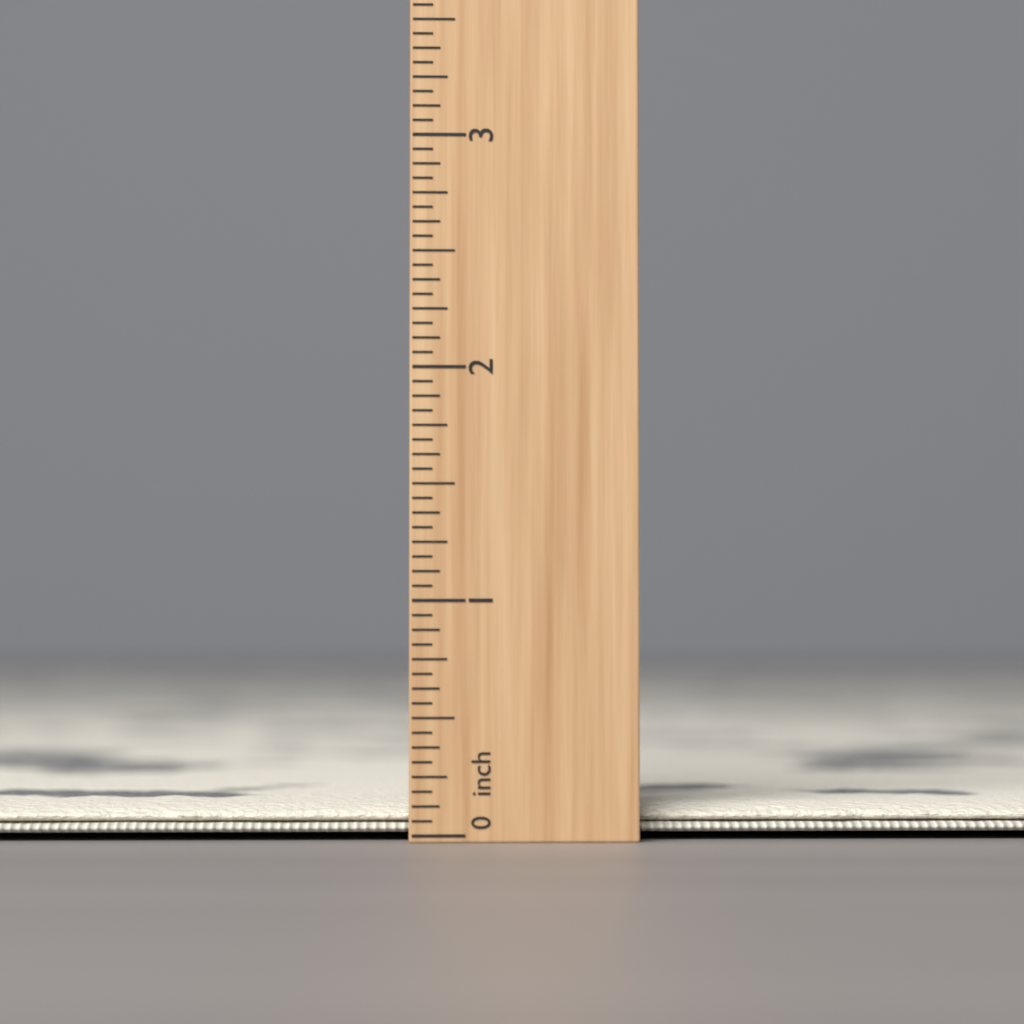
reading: 0.1250 inch
